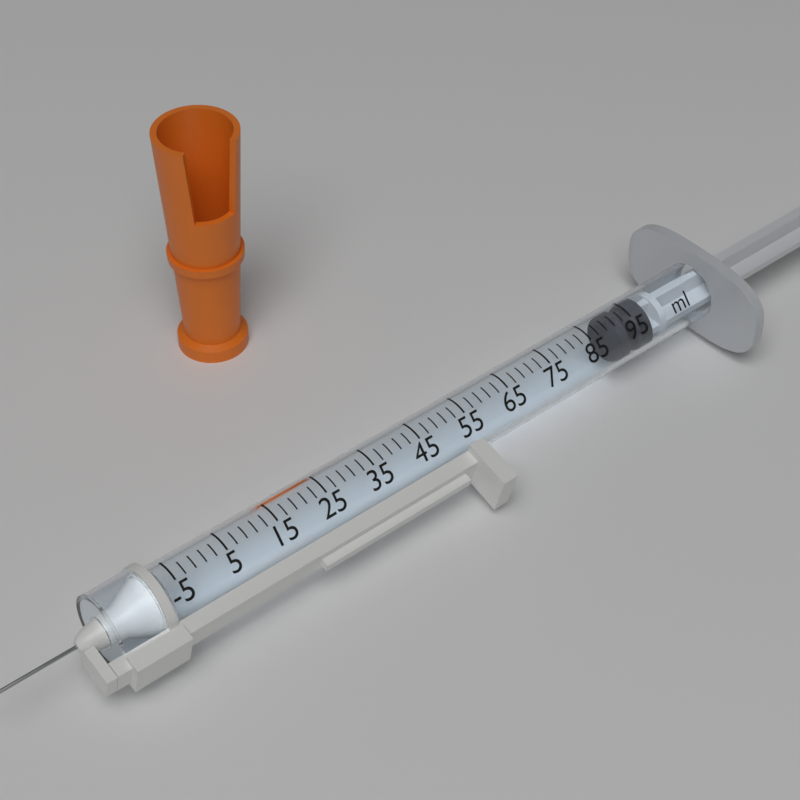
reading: 91 ml
